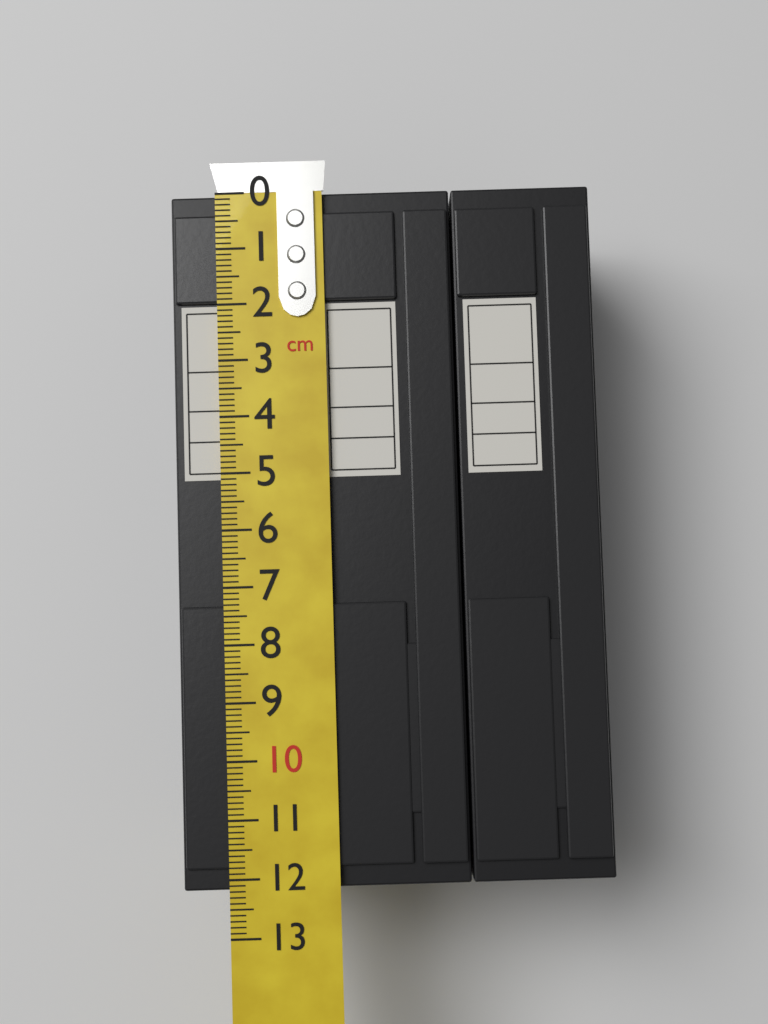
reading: 12.2 cm
